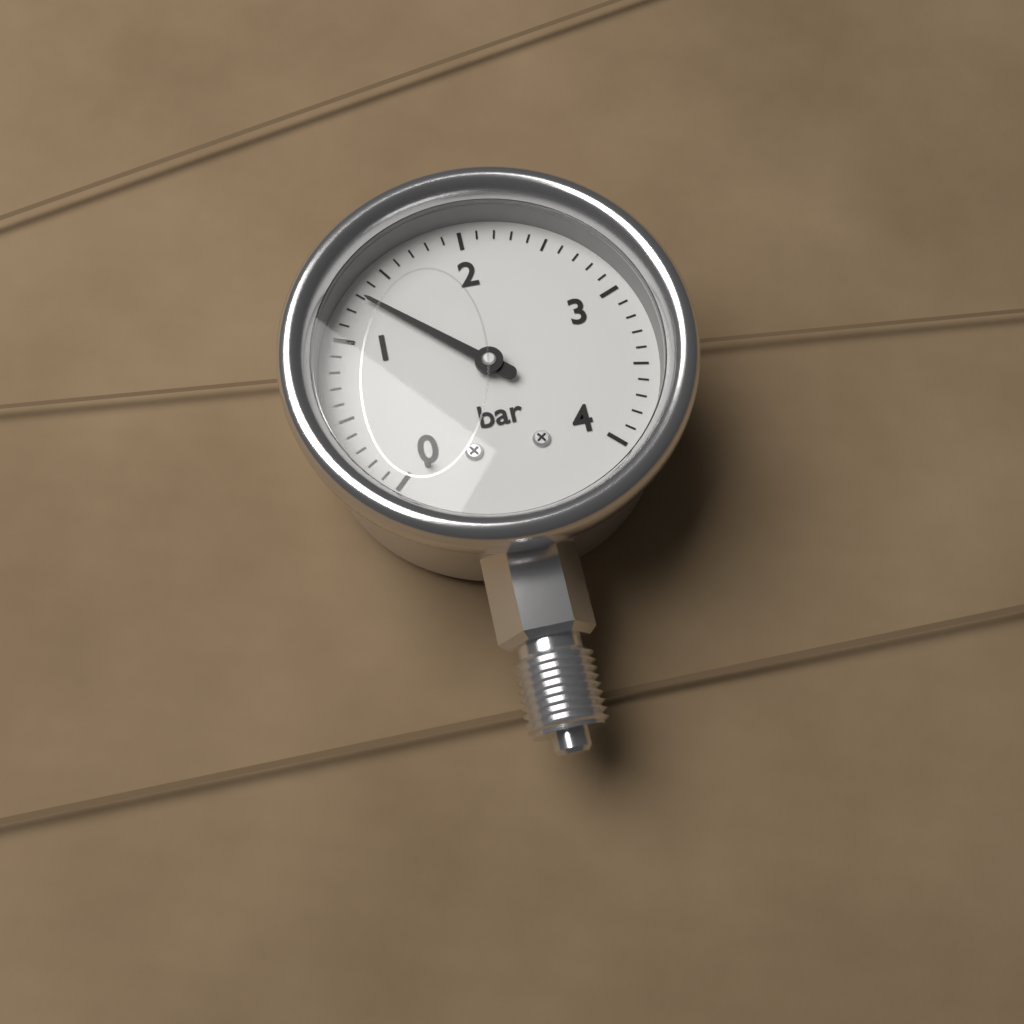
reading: 1.3 bar
